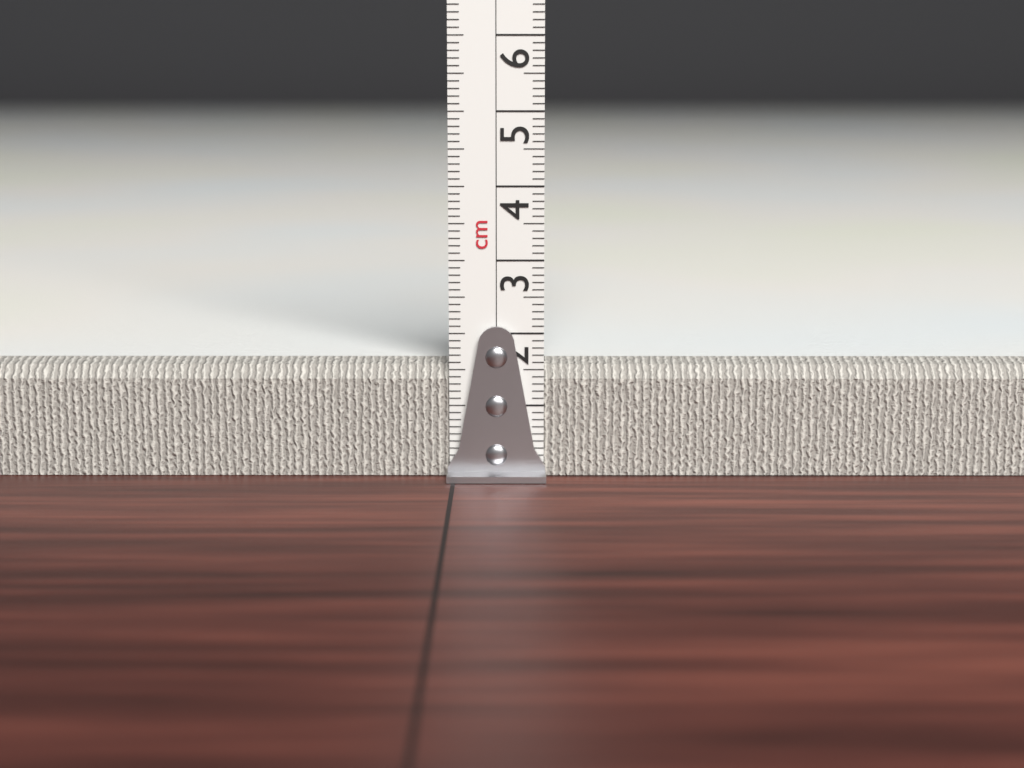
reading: 1.6 cm
